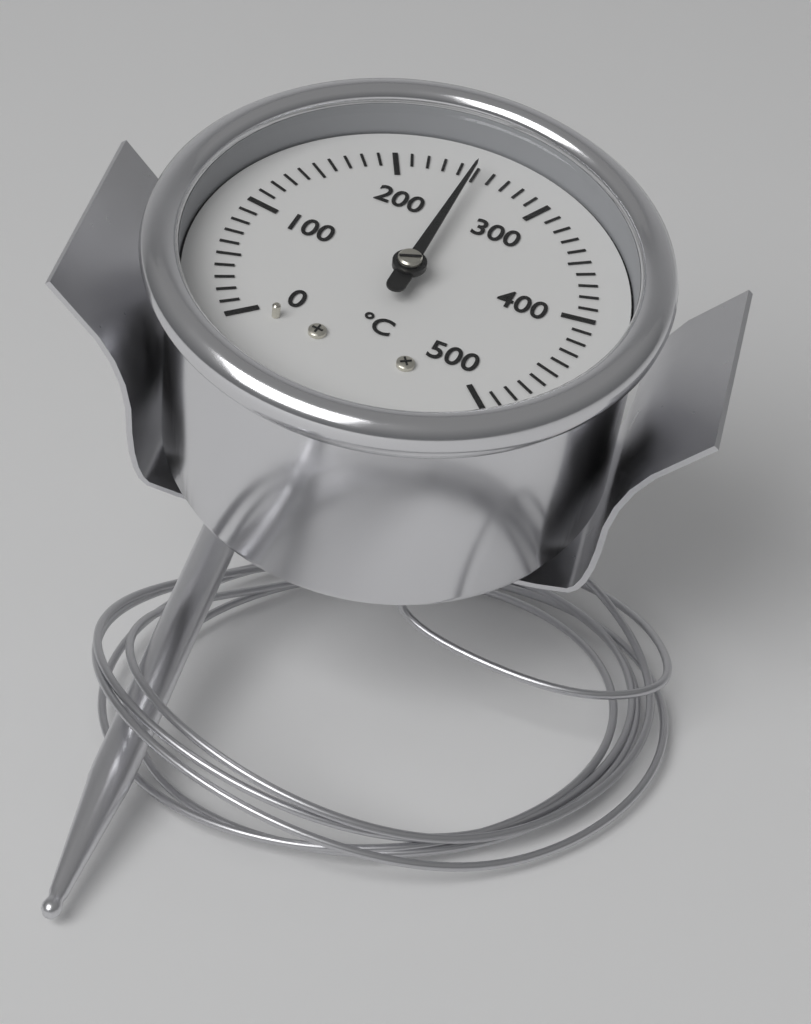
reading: 250 °C
